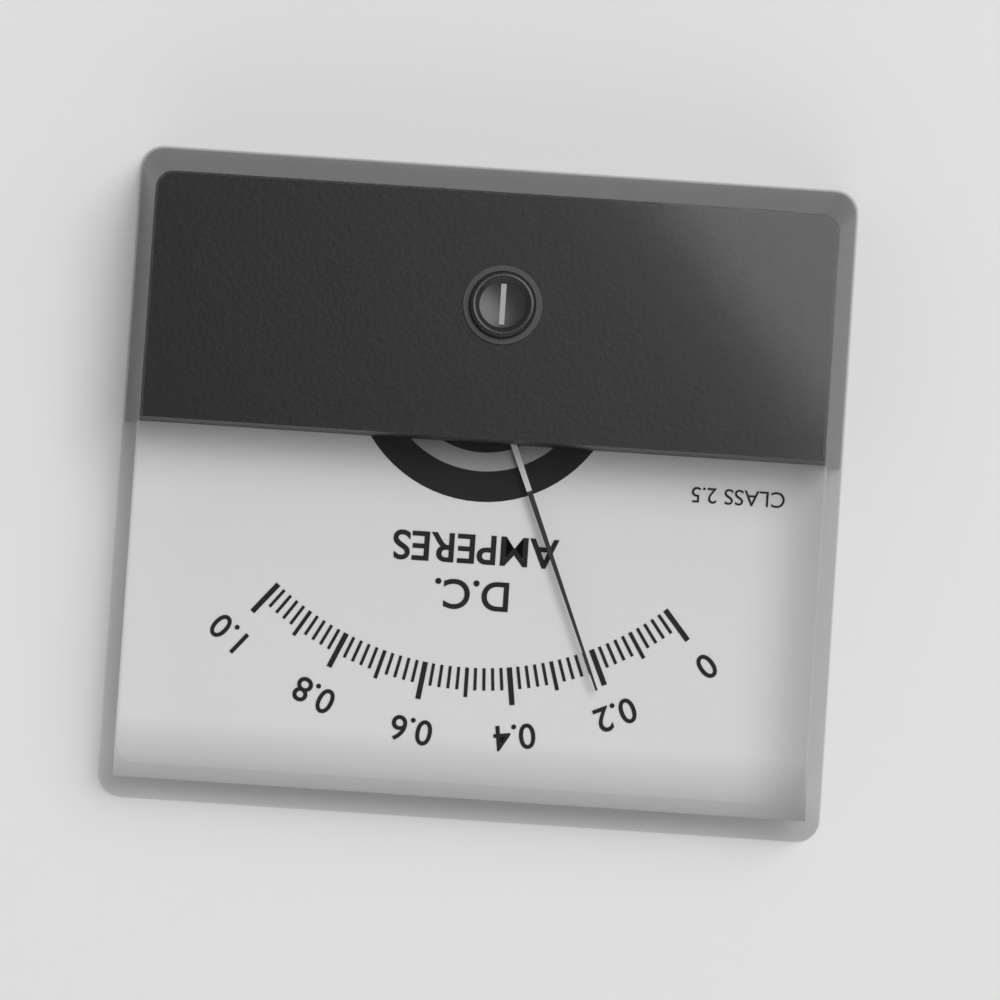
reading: 0.22 A
